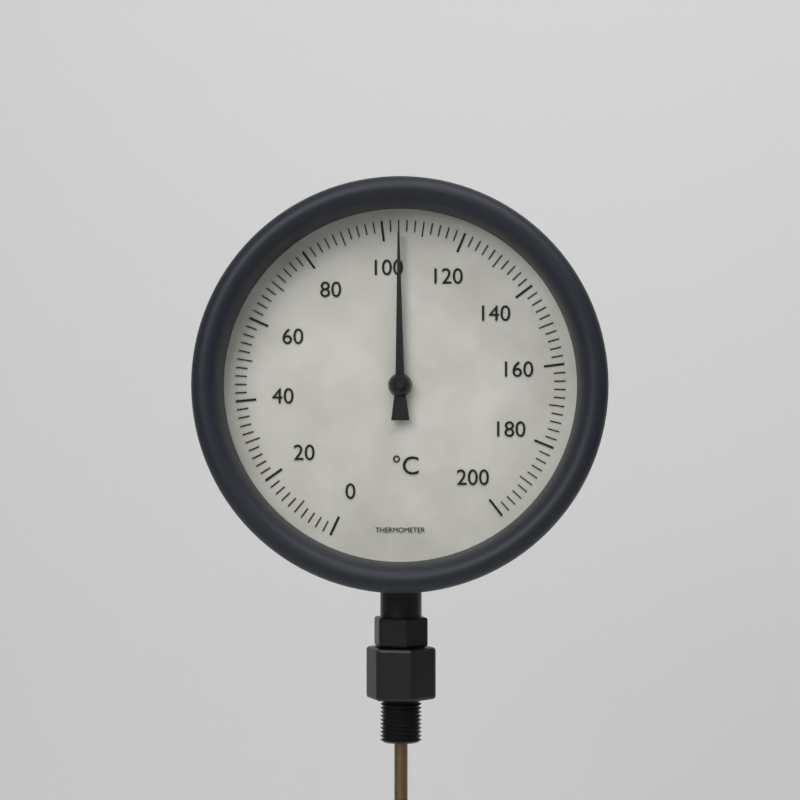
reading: 104 °C
